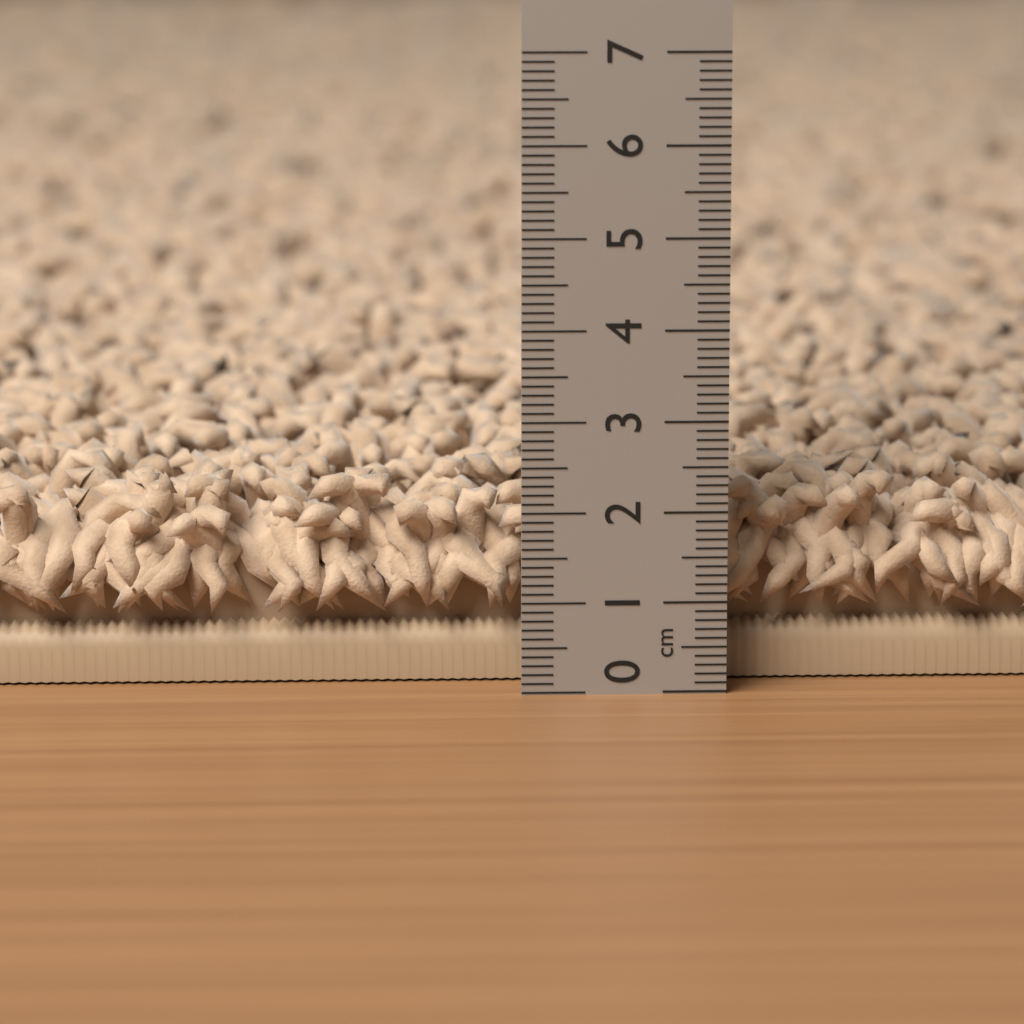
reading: 2.3 cm
